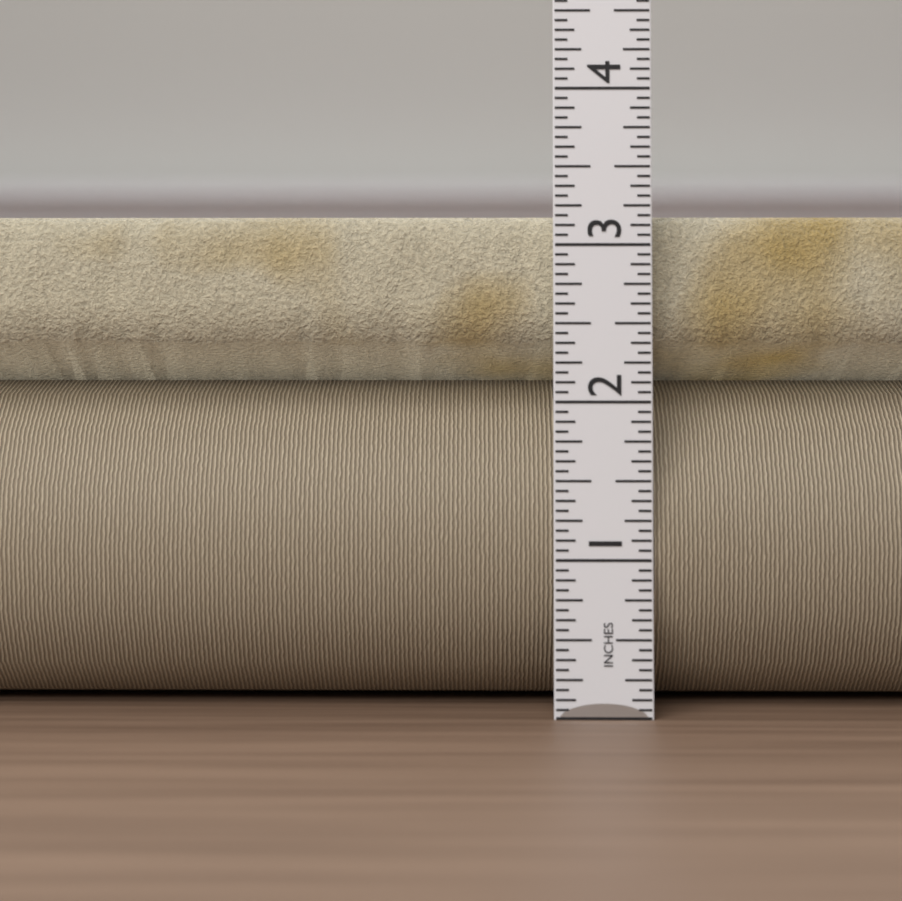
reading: 3.1875 in
